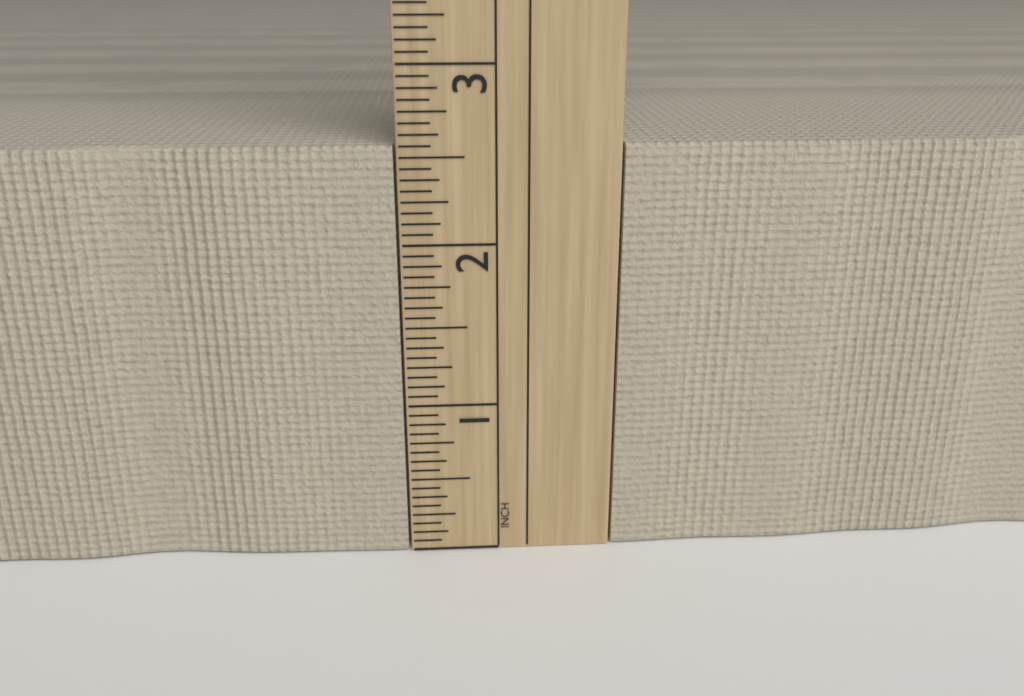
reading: 2.5625 in
